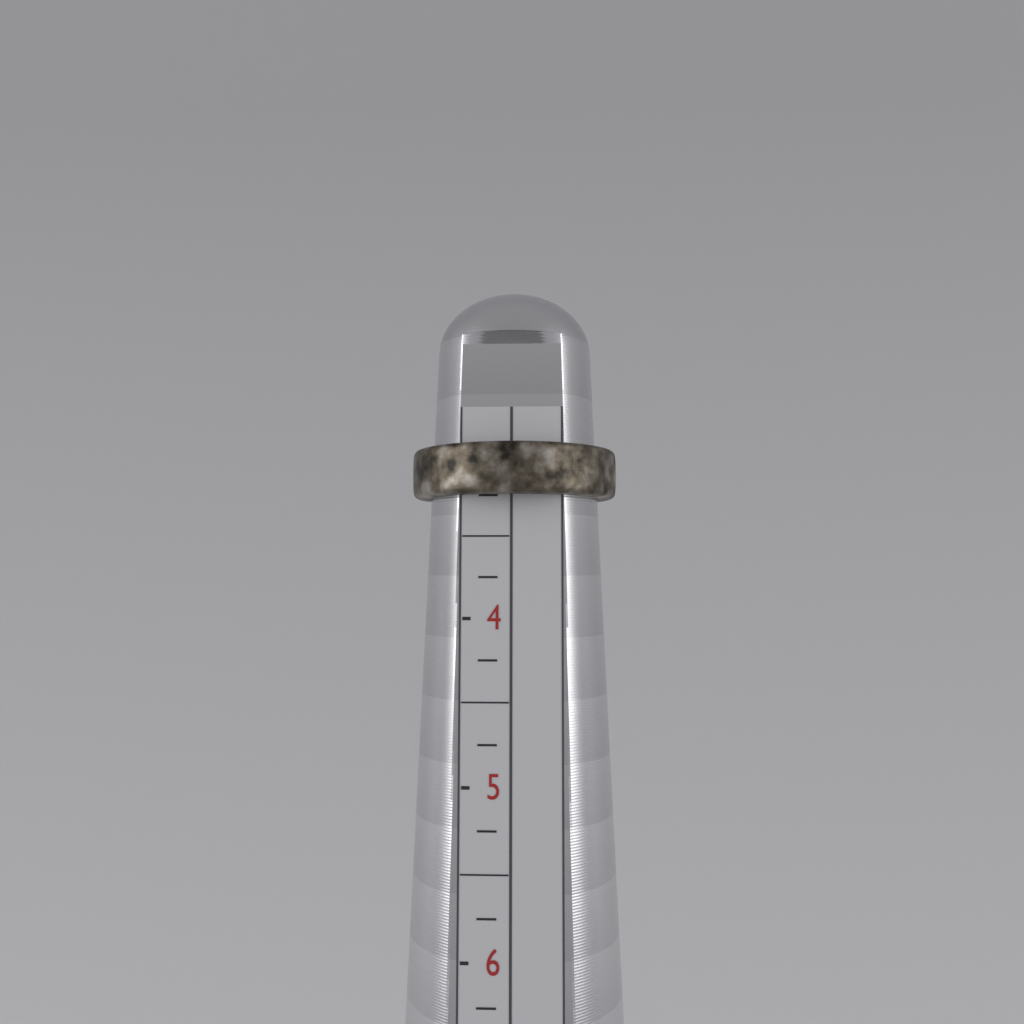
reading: 3.25 (no unit)
